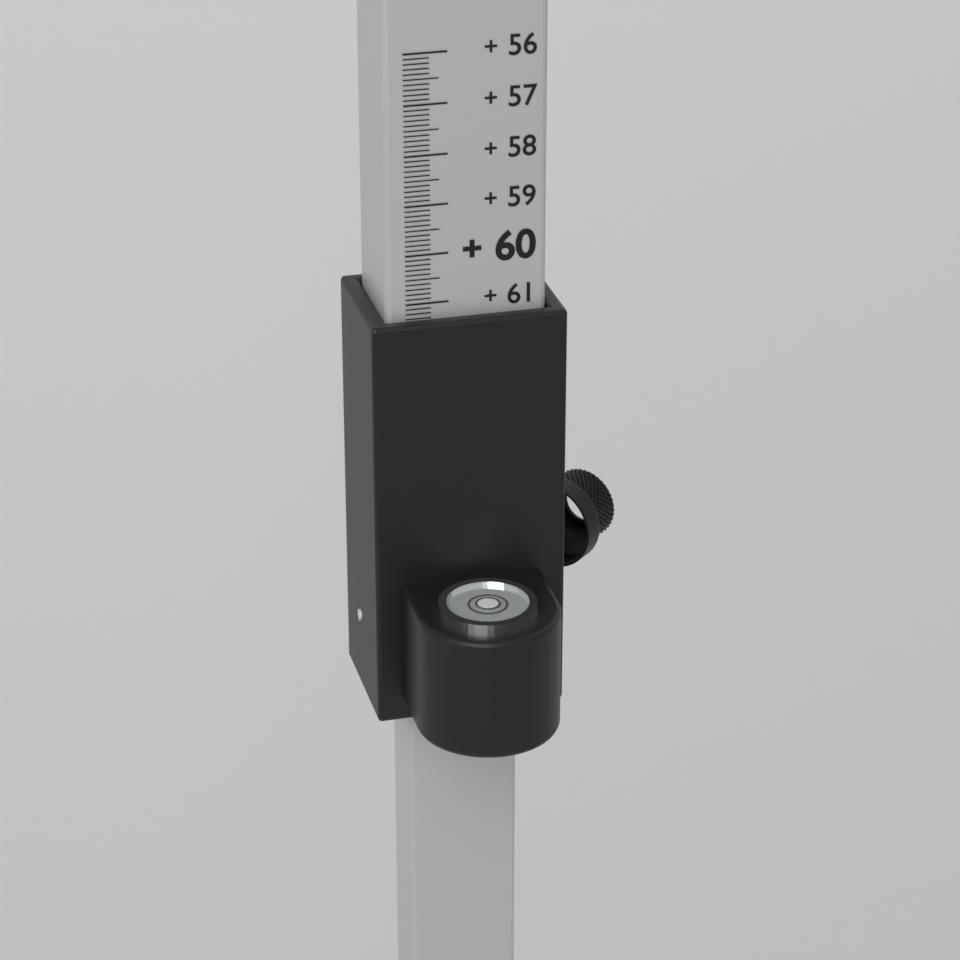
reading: 61.3 (no unit)
